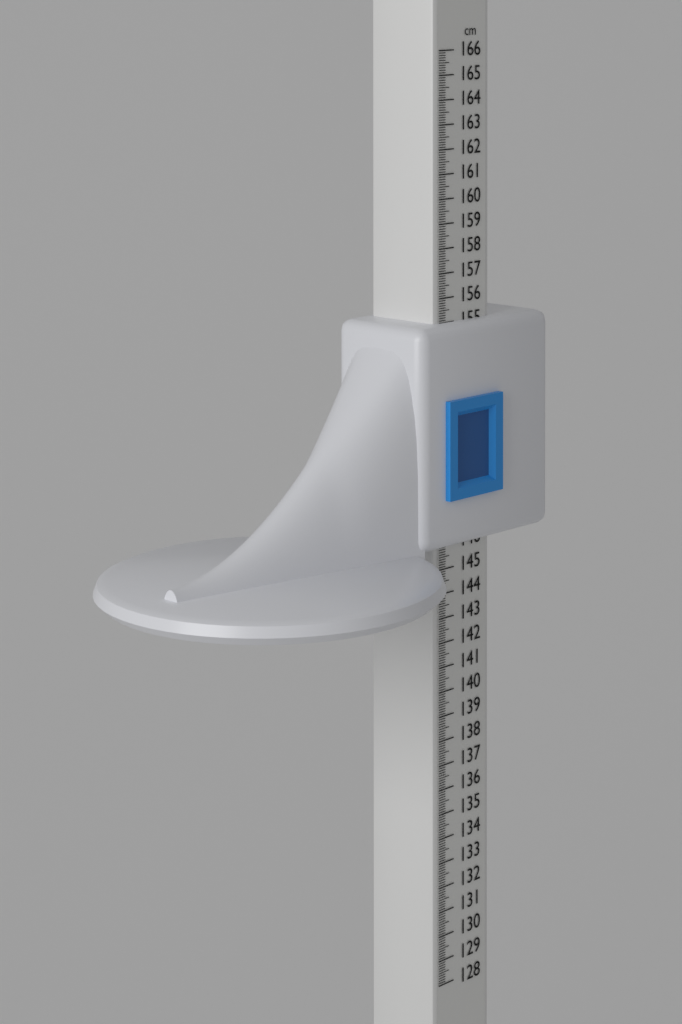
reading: 155.0 cm
